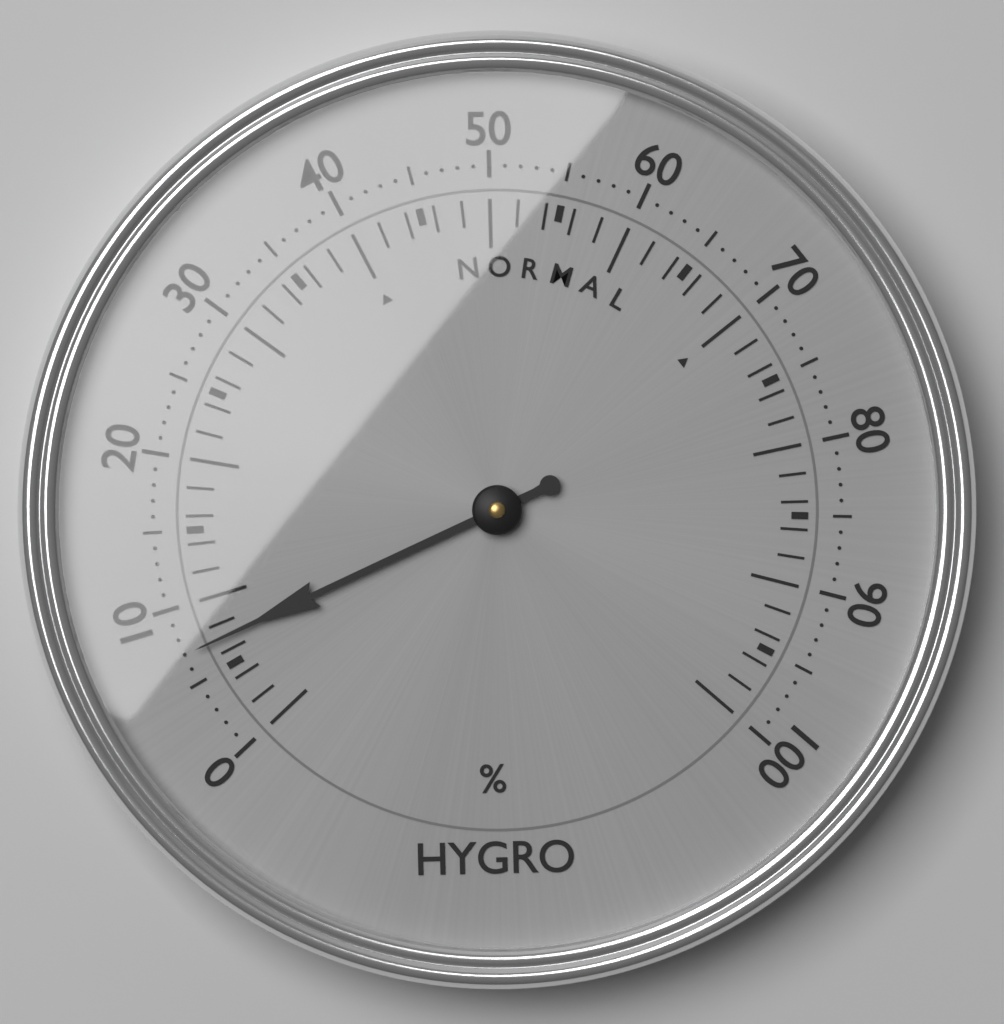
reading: 7 %
